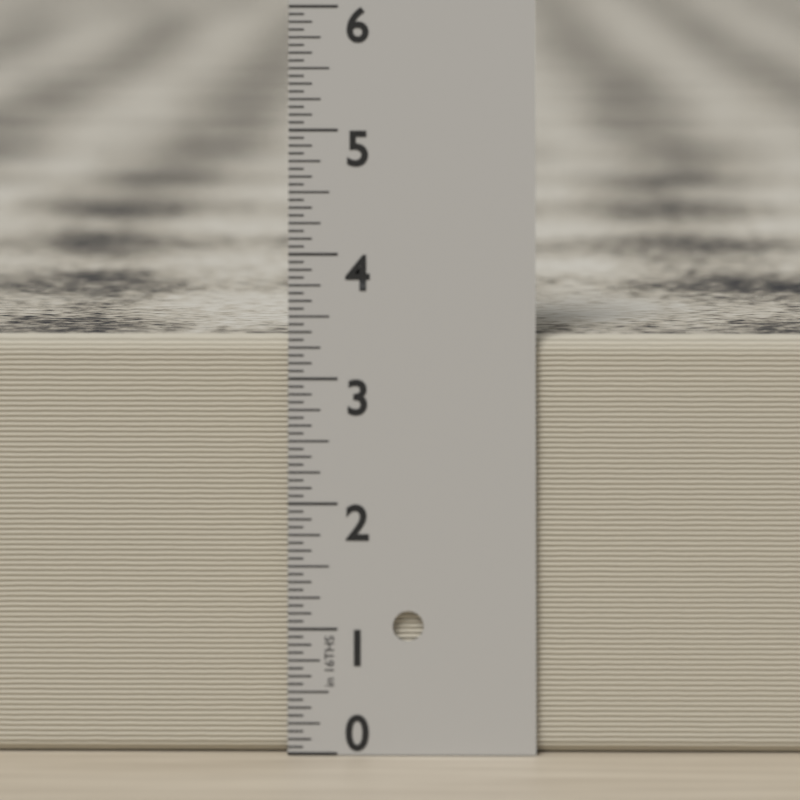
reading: 3.3125 in
